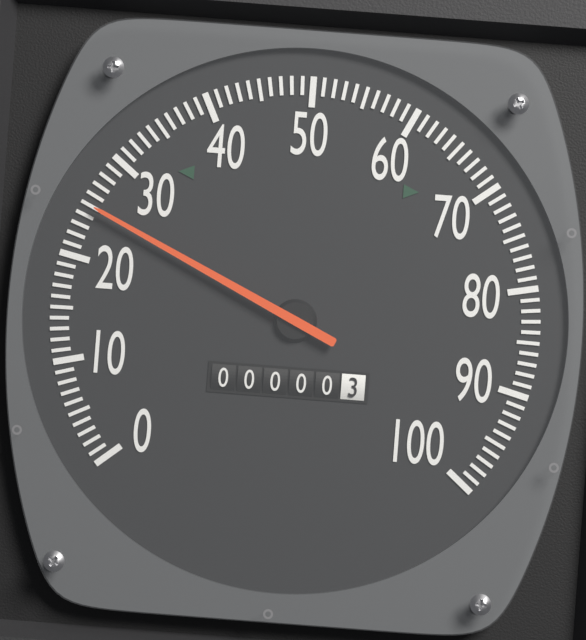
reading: 25 (no unit)
